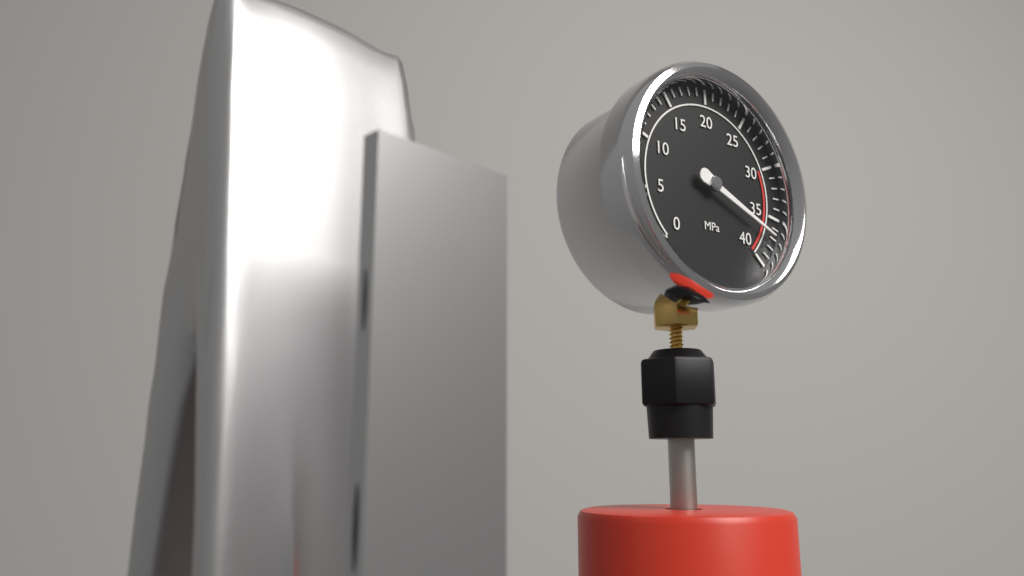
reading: 37 MPa
